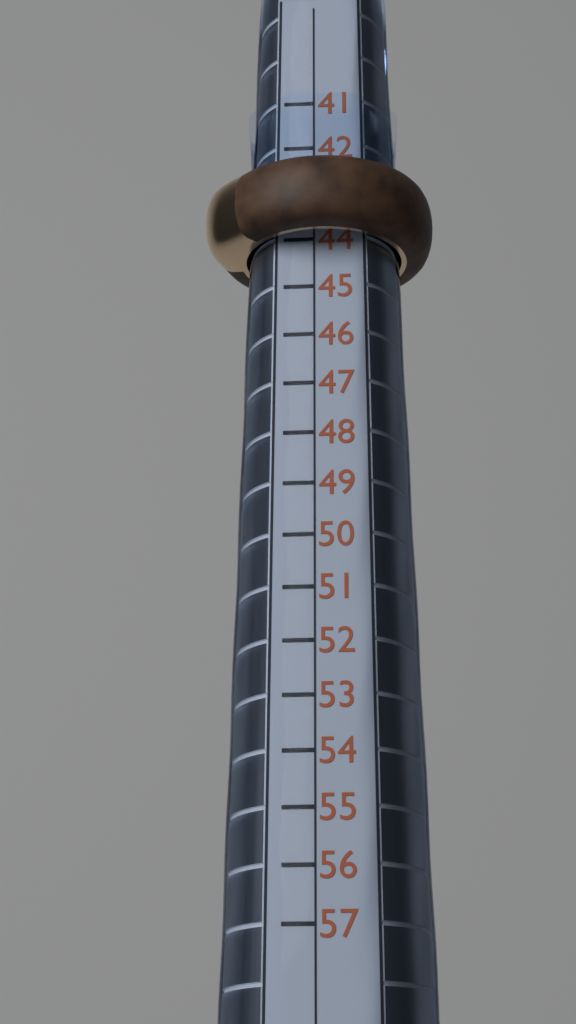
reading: 44 (no unit)
